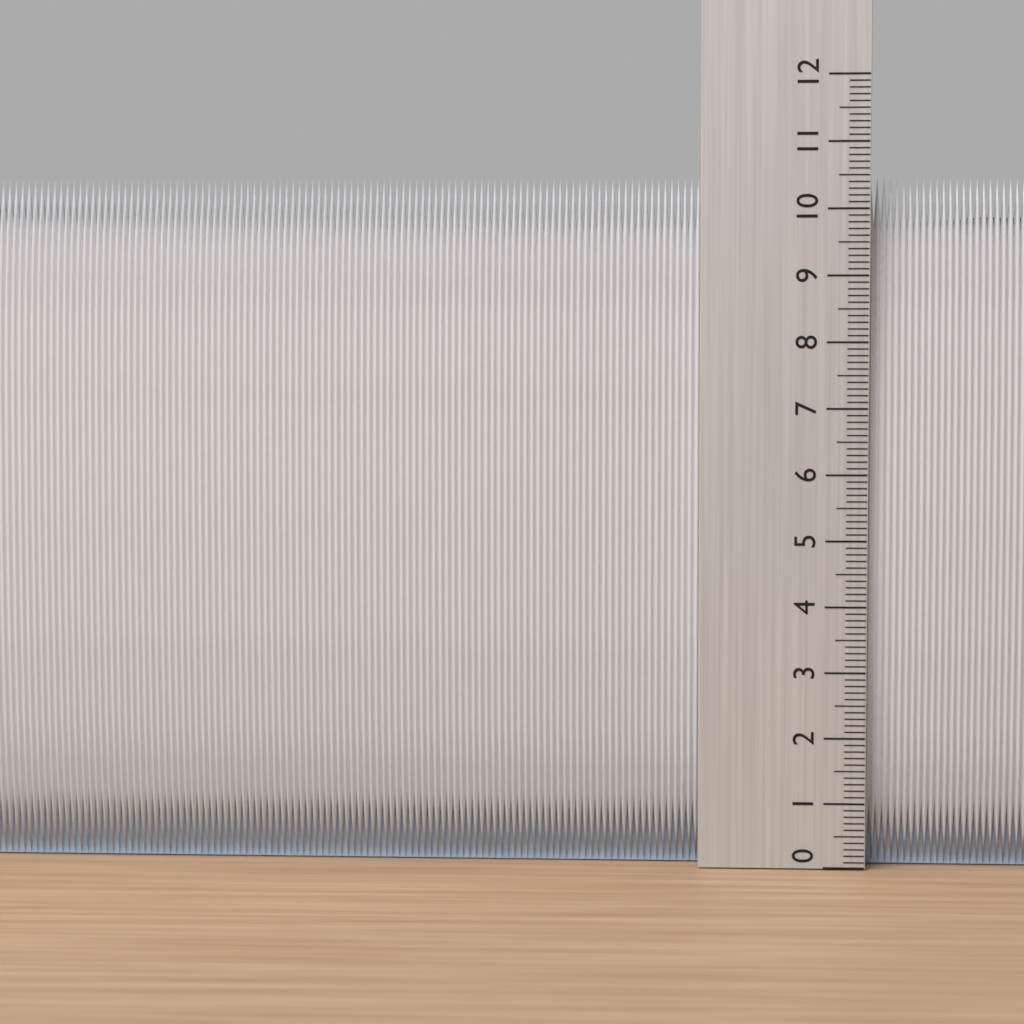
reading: 10.5 (no unit)
